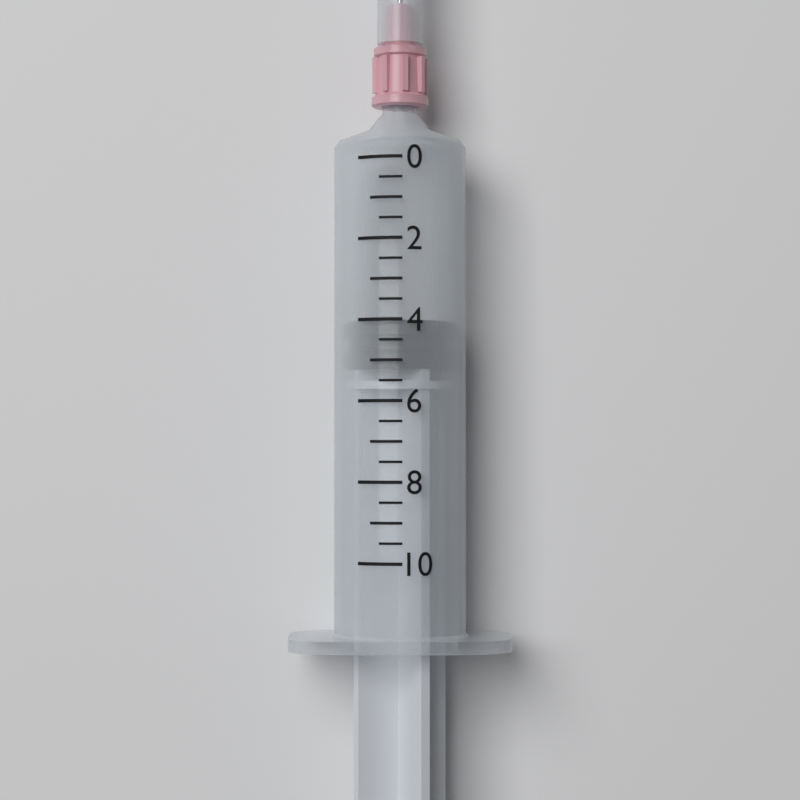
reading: 4.0 (no unit)
